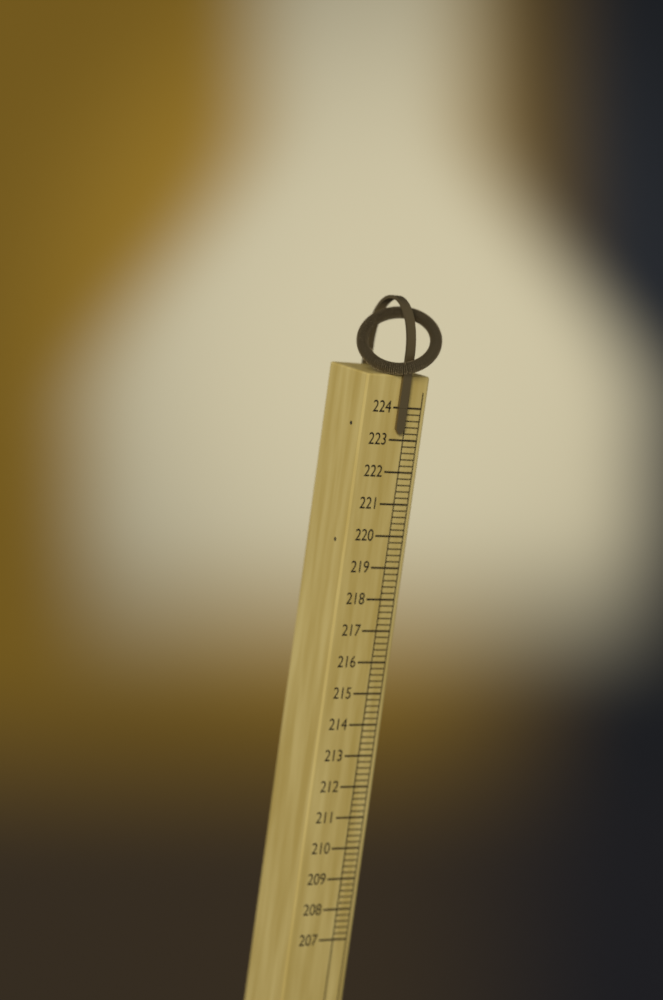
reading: 223.2 (no unit)
